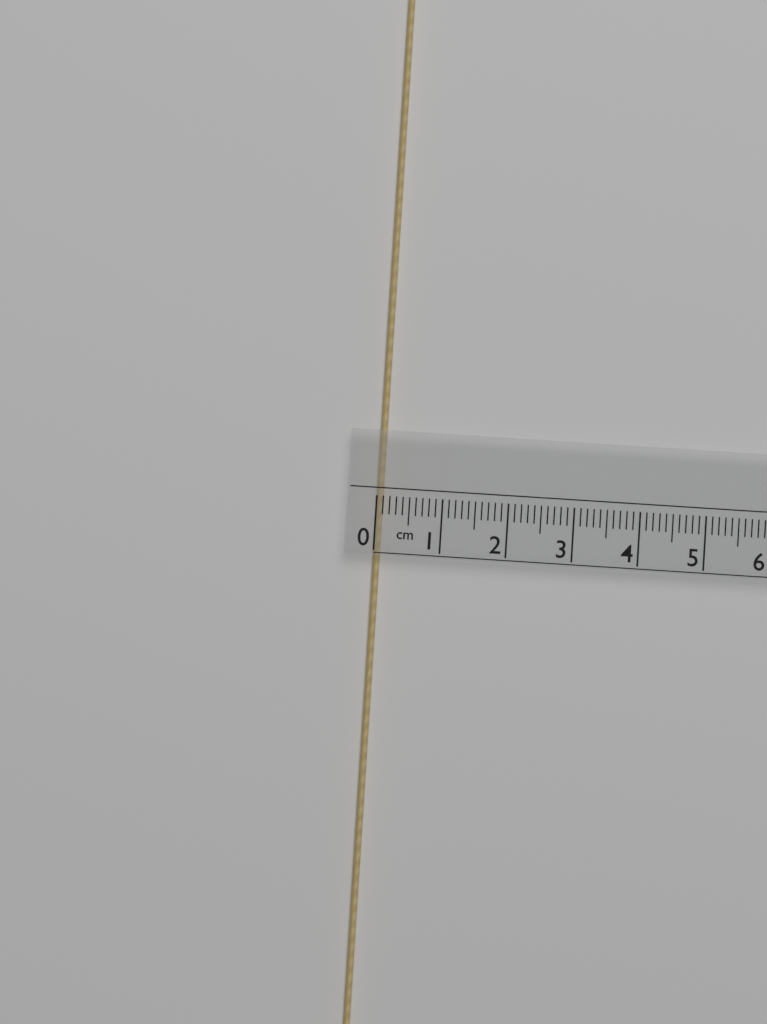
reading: 0.1 cm
